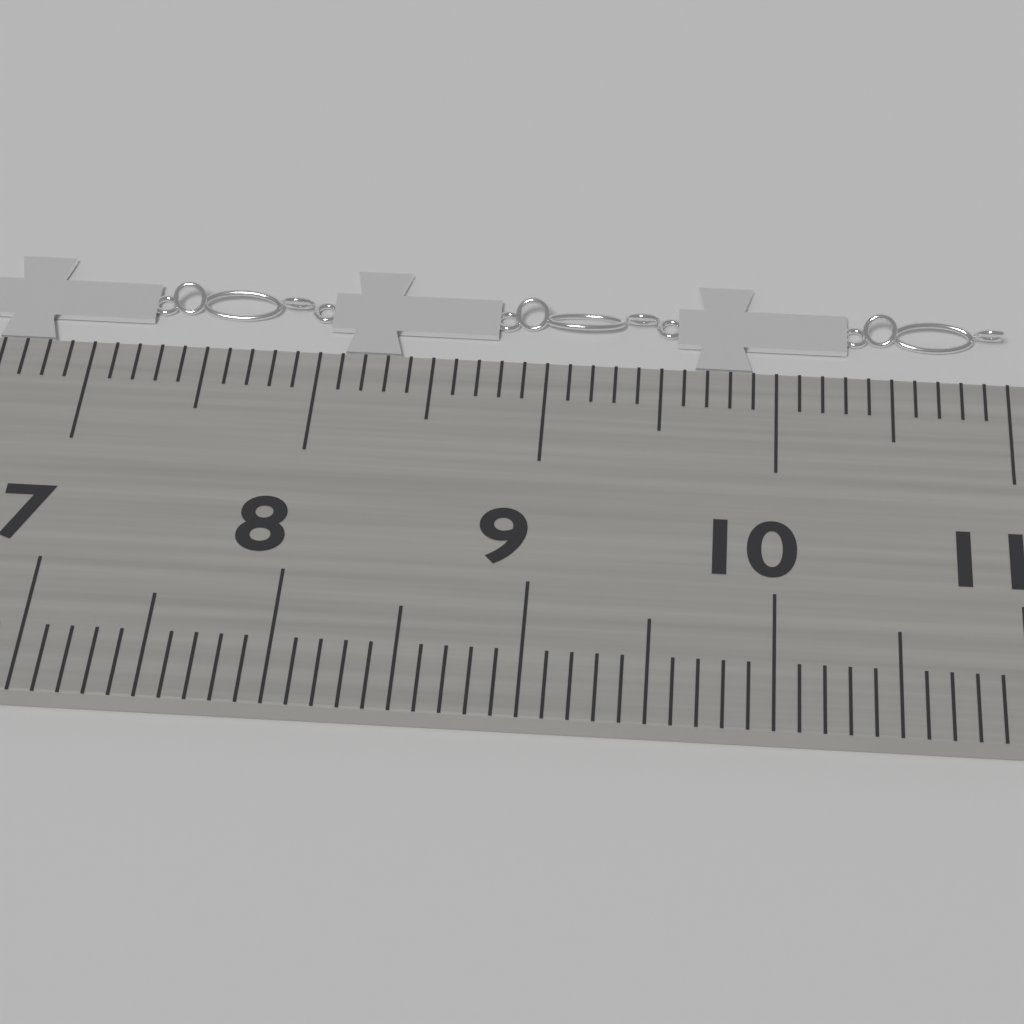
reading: 11.0 cm
